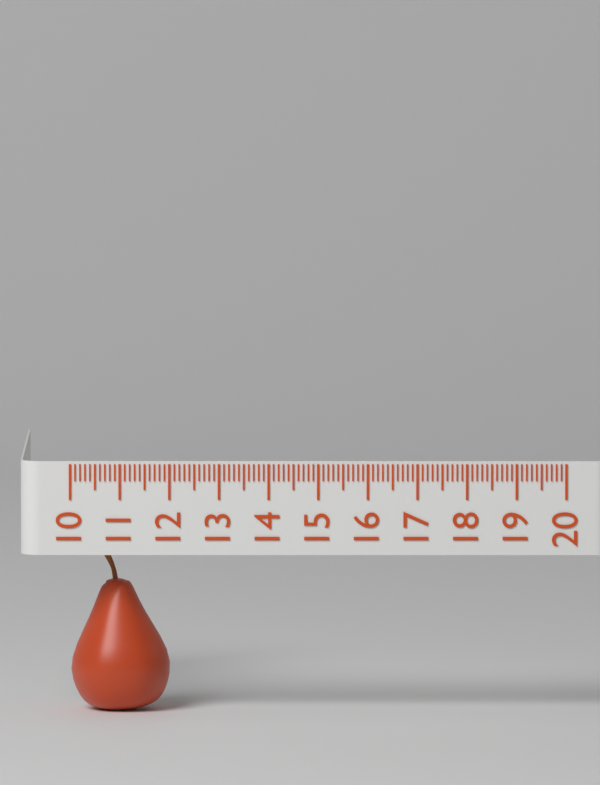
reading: 12.0 (no unit)
